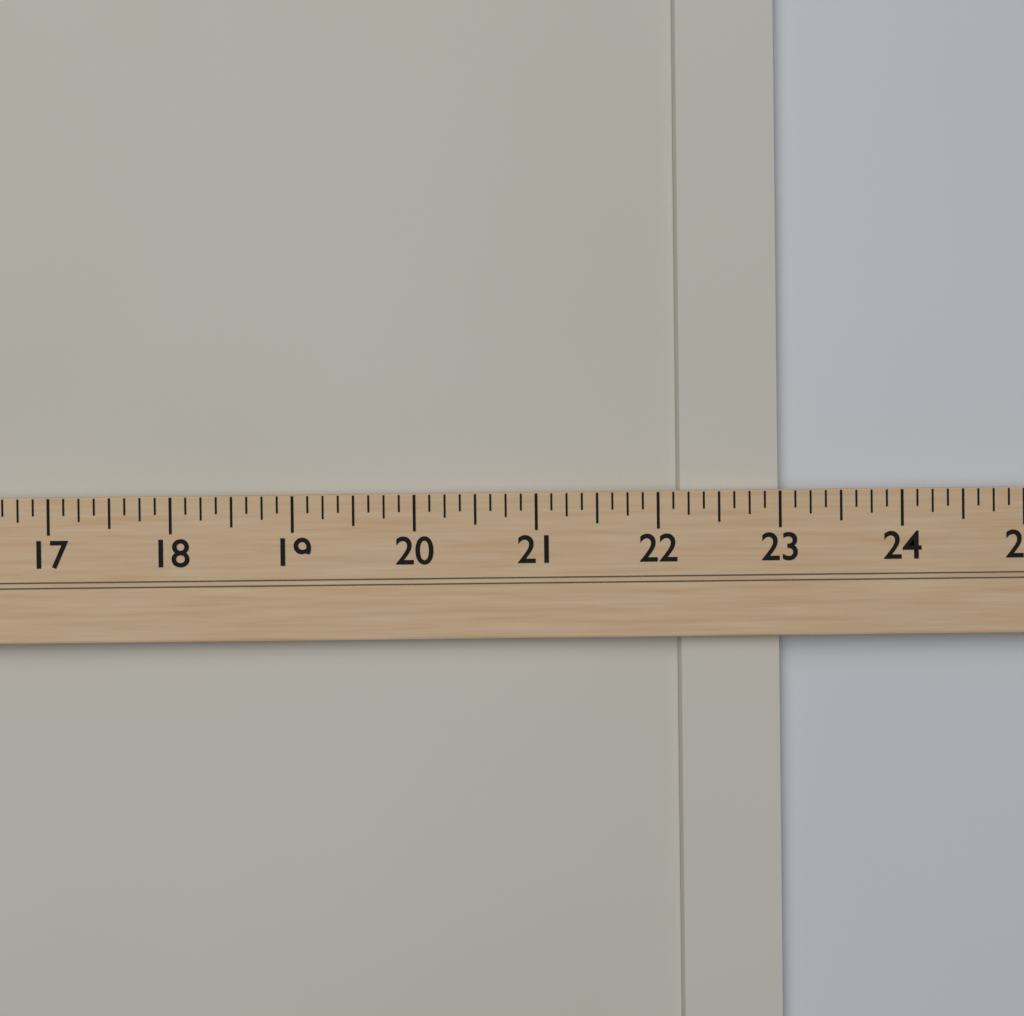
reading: 23.000 (no unit)
